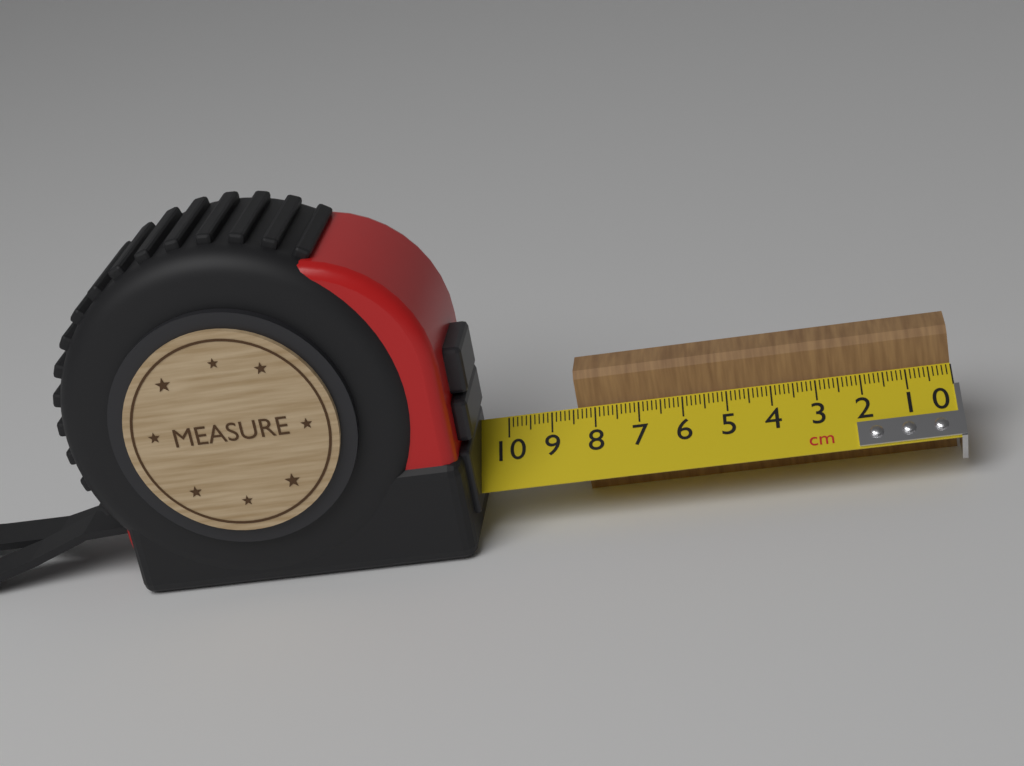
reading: 8.4 cm
